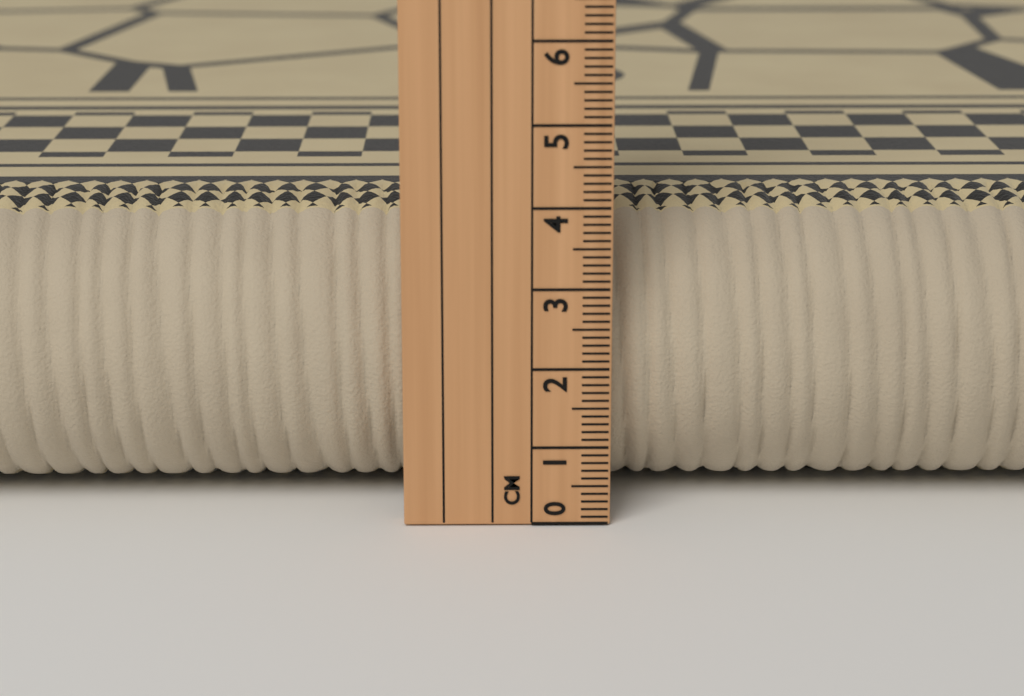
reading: 3.8 cm
